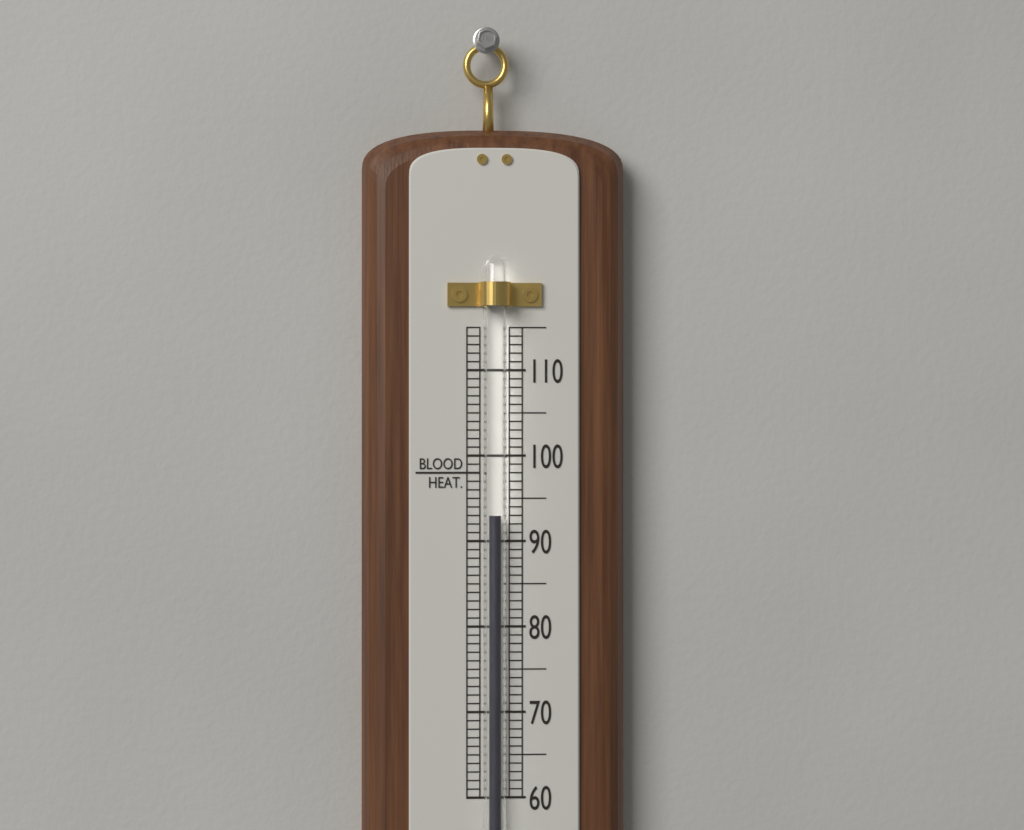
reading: 93 (no unit)
